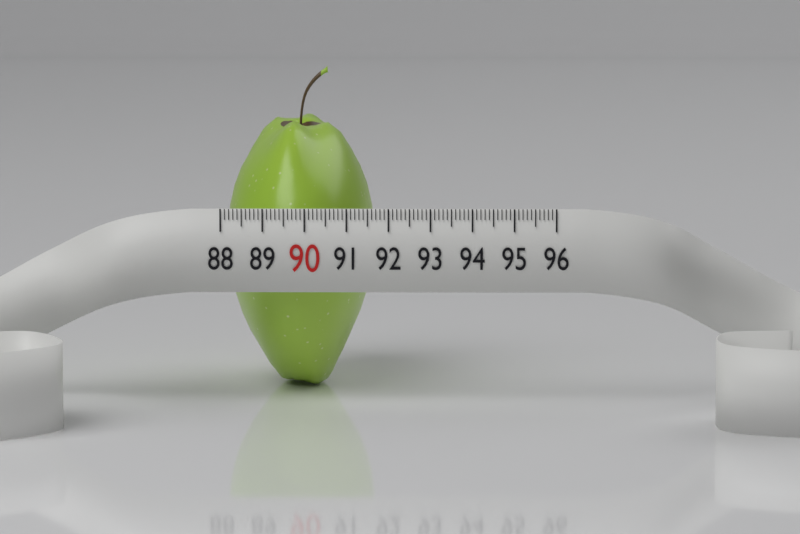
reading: 91.6 (no unit)
